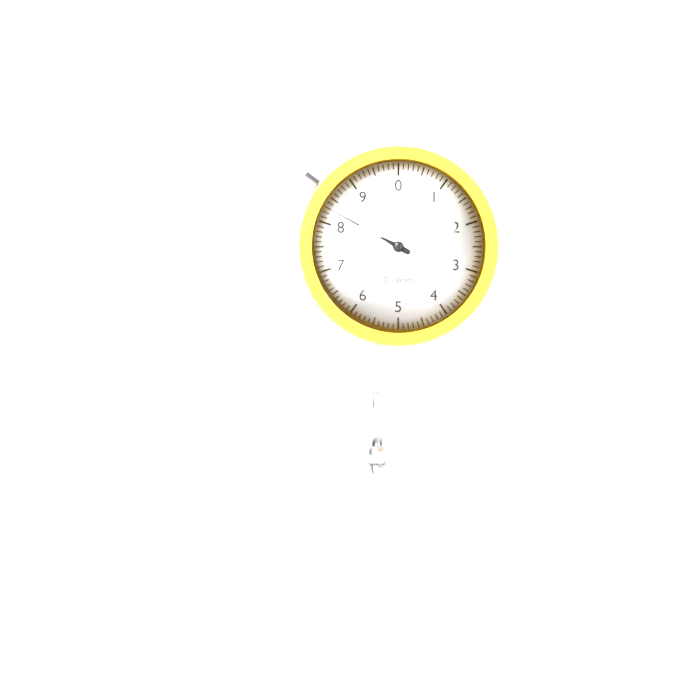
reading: 8.3 mm
